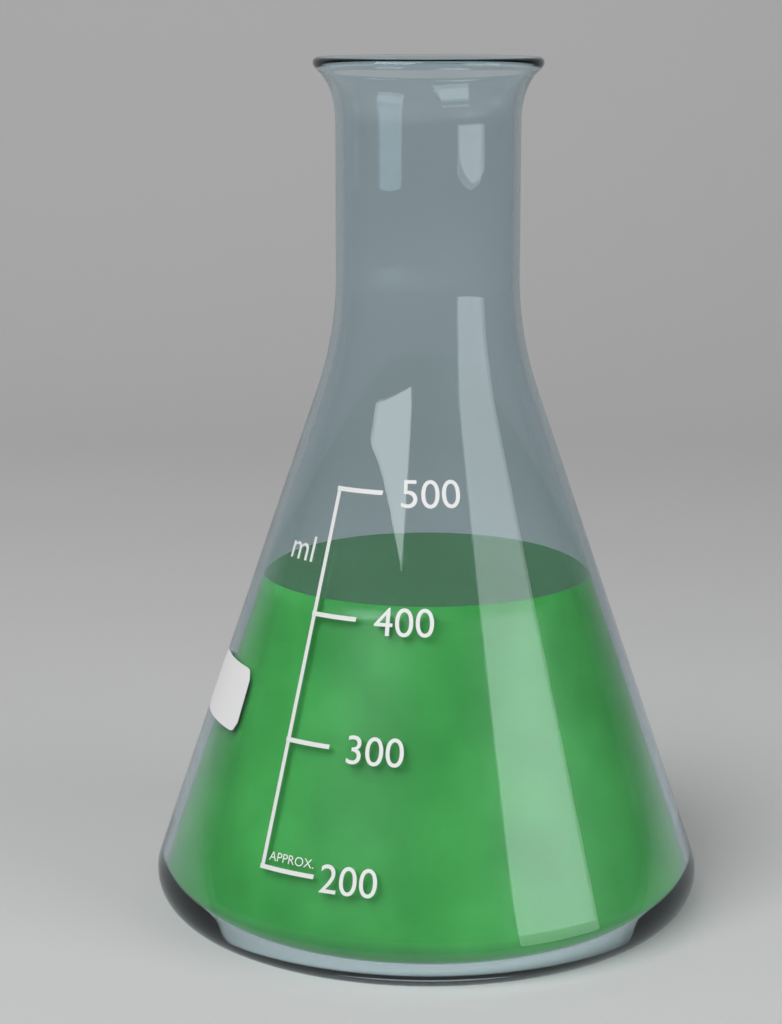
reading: 410 ml
